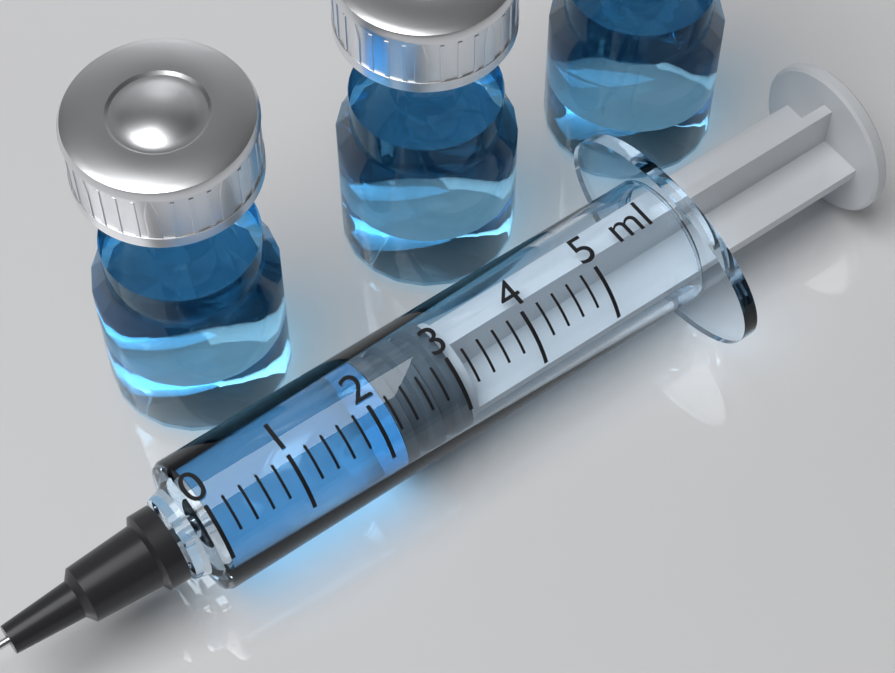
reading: 2.2 ml
